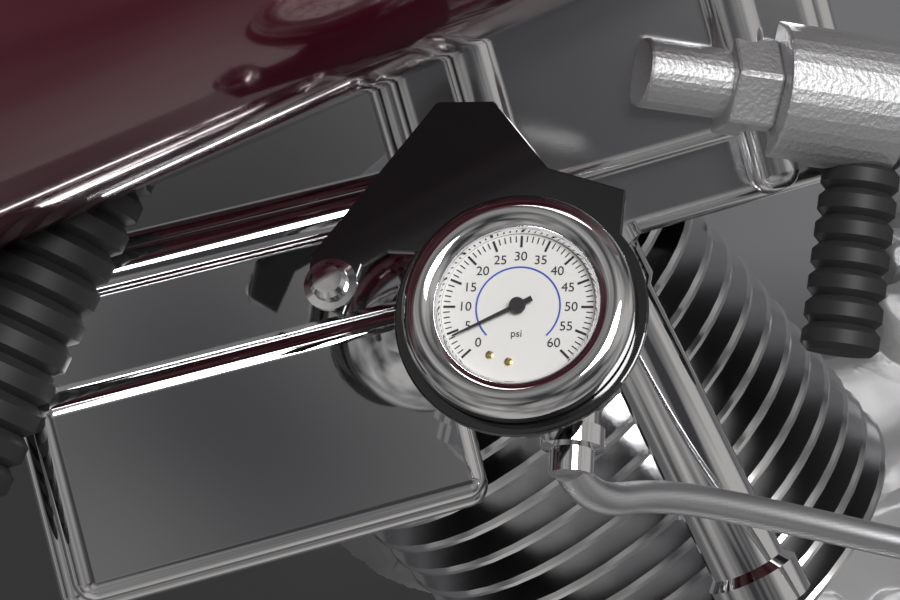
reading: 4 psi
